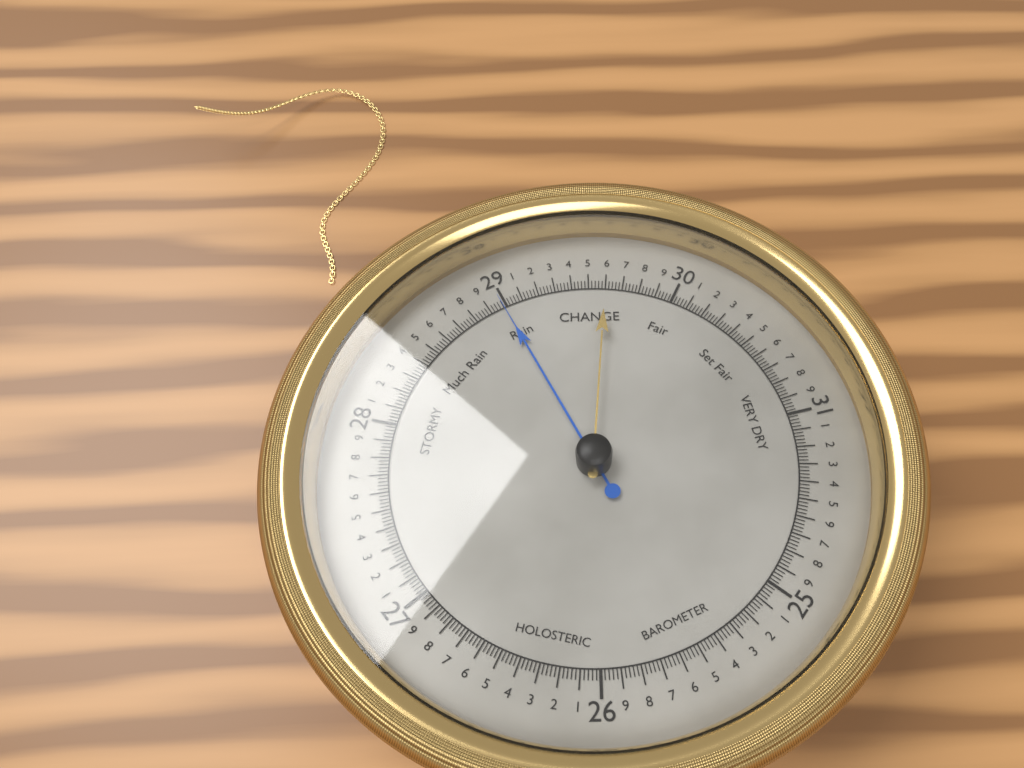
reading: 28.98 (no unit)
